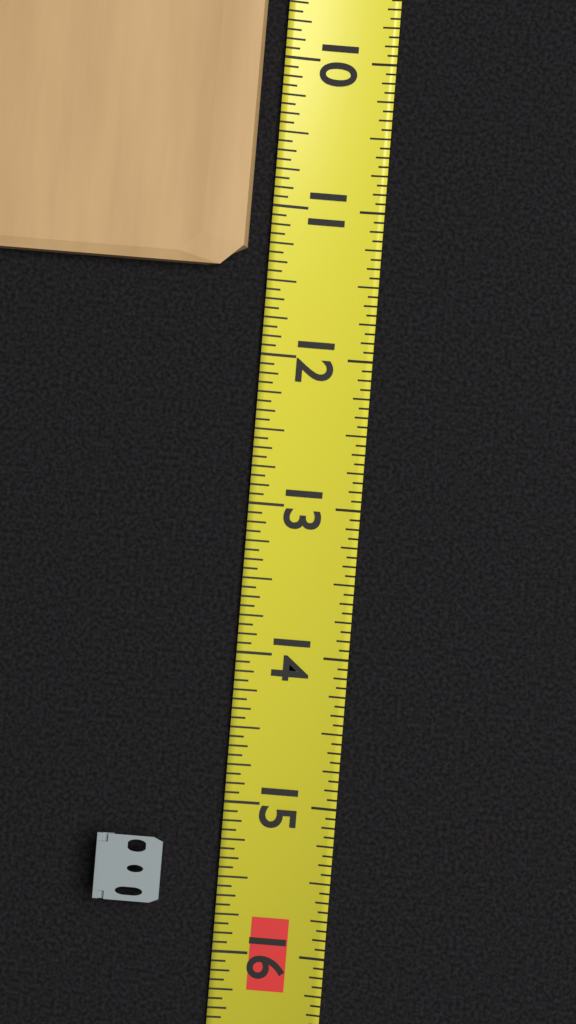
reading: 11.4375 (no unit)
